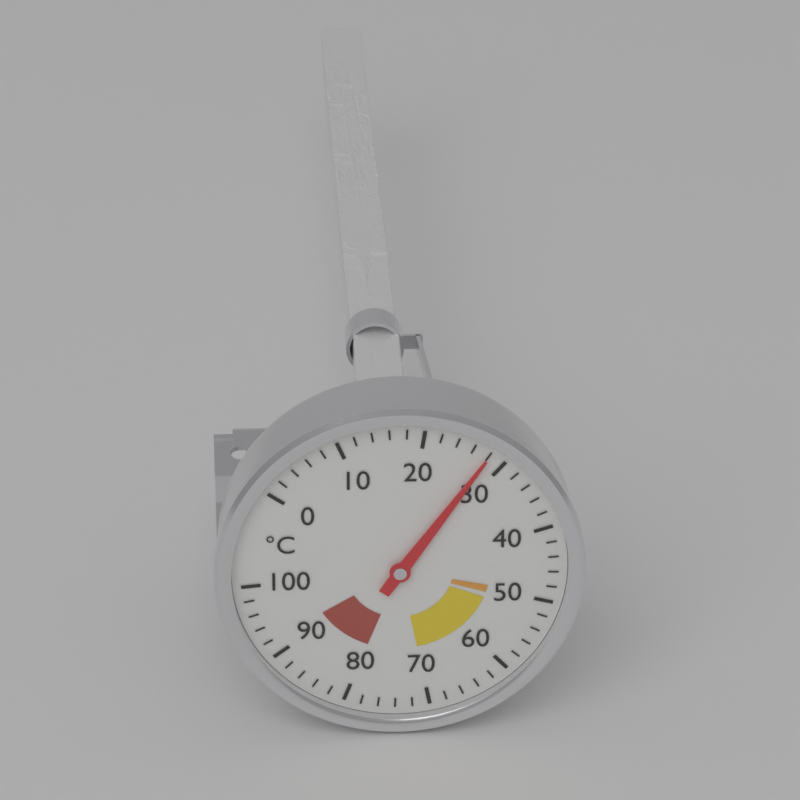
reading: 28 °C
